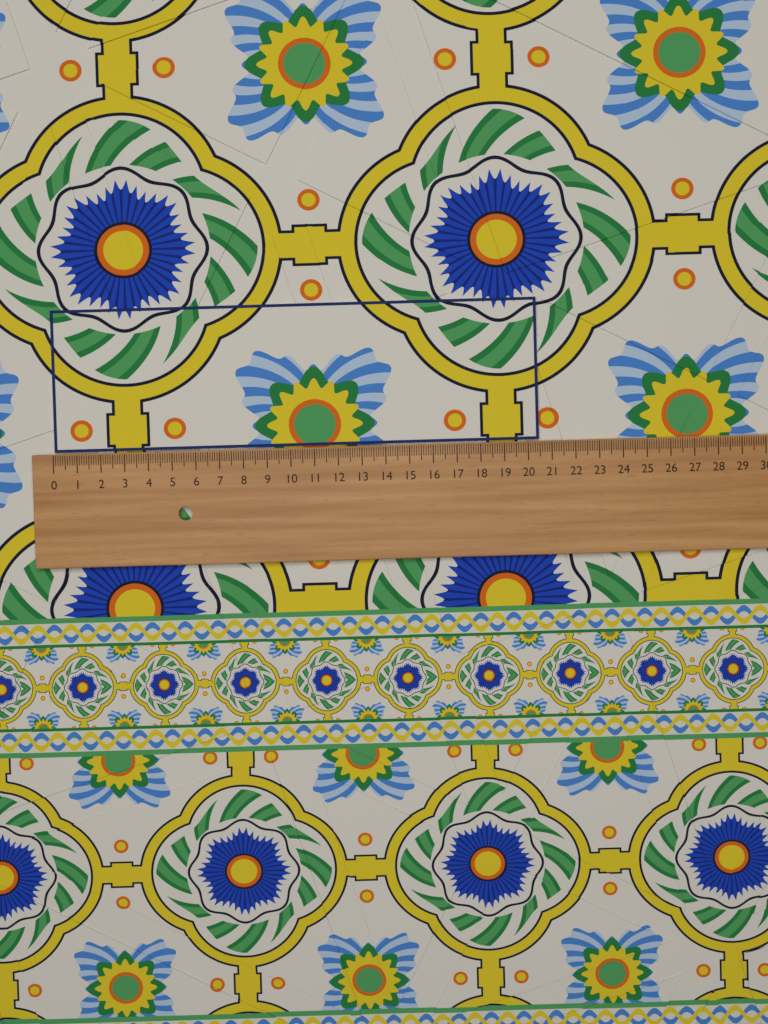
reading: 20.5 (no unit)
